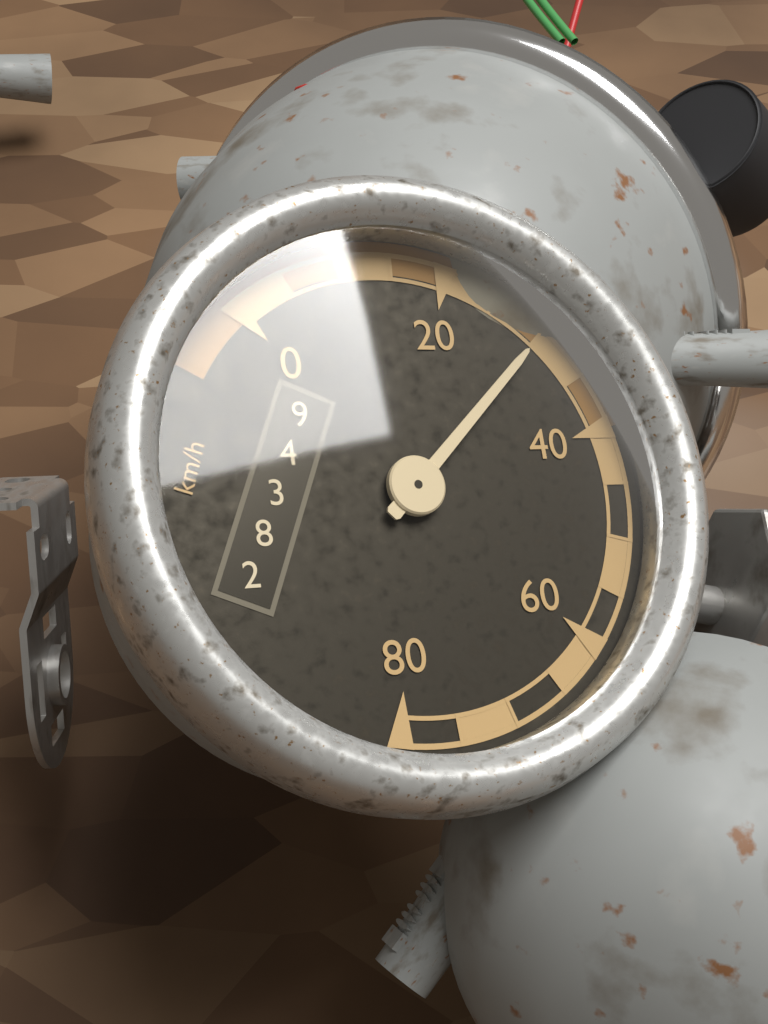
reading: 30 km/h
